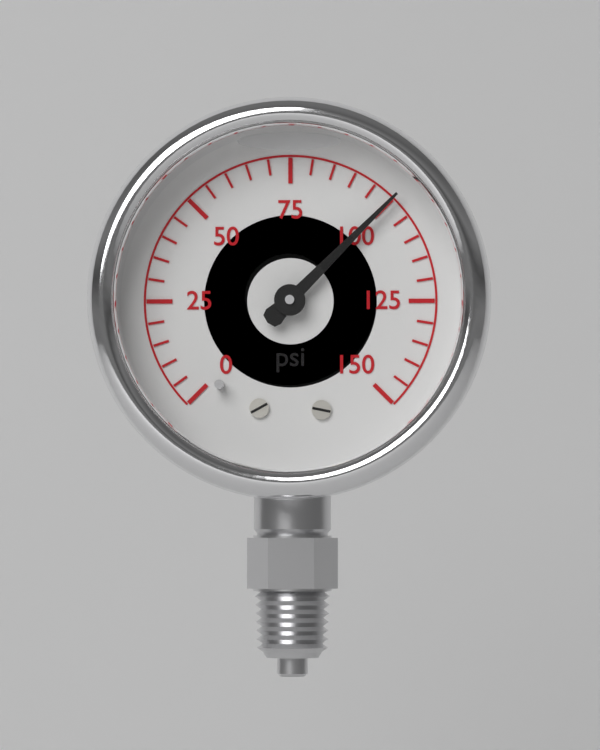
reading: 100 psi
